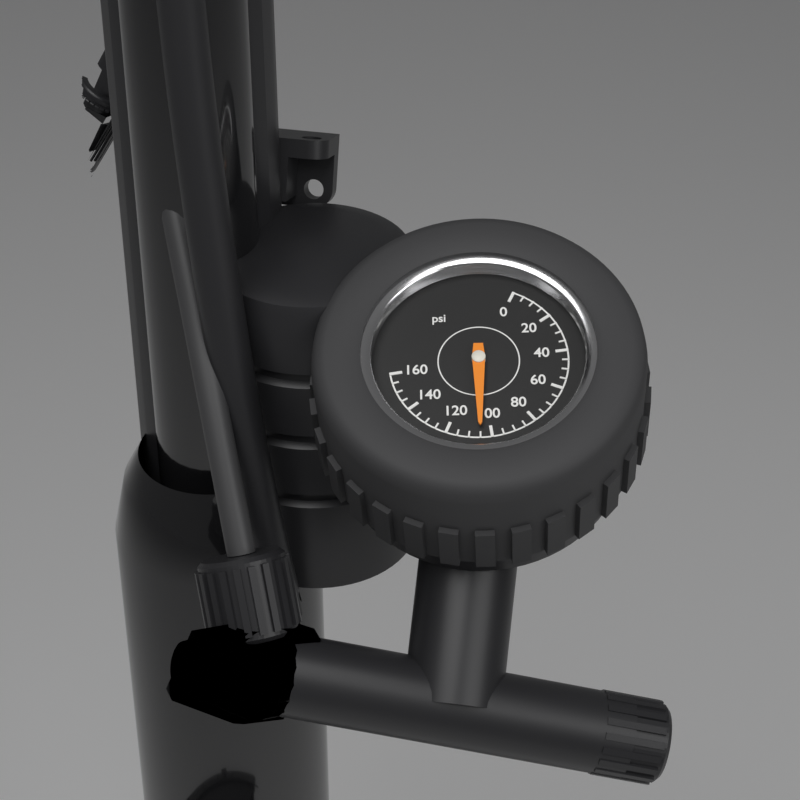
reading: 105 psi
